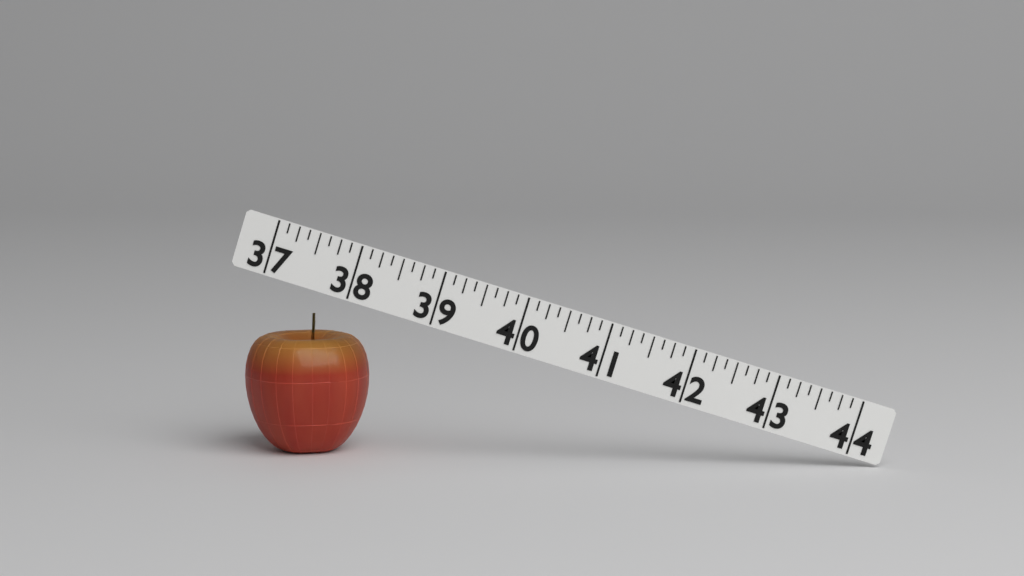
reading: 38.500 (no unit)
